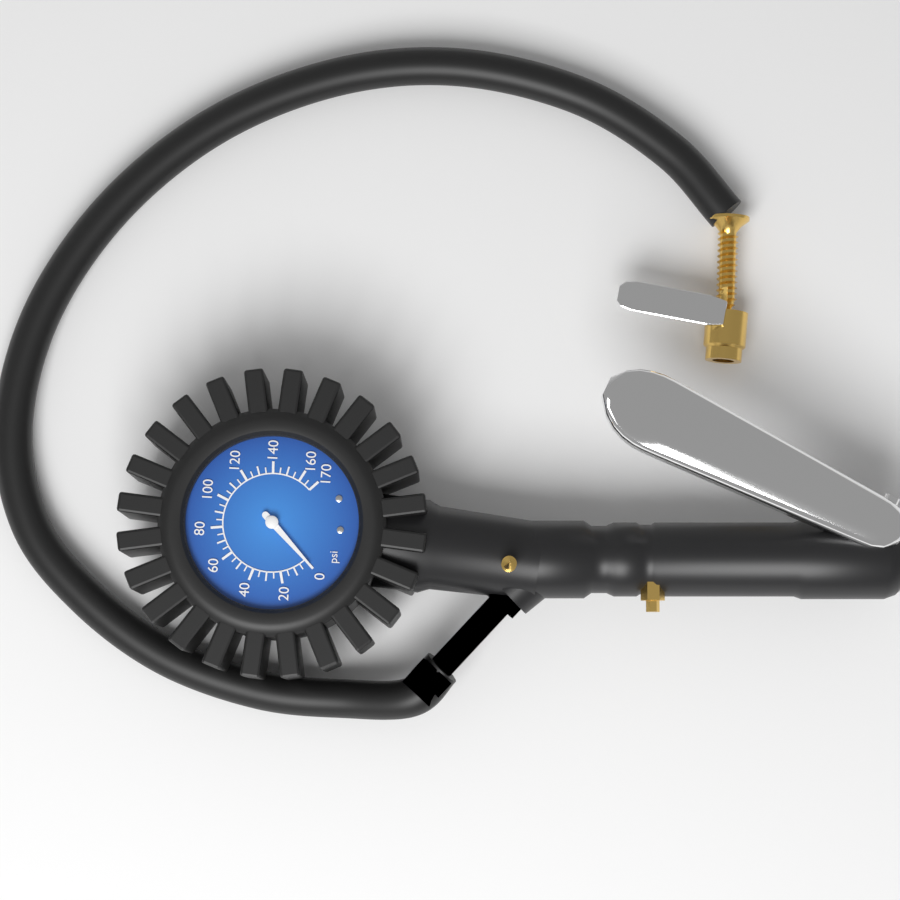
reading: 0 psi
